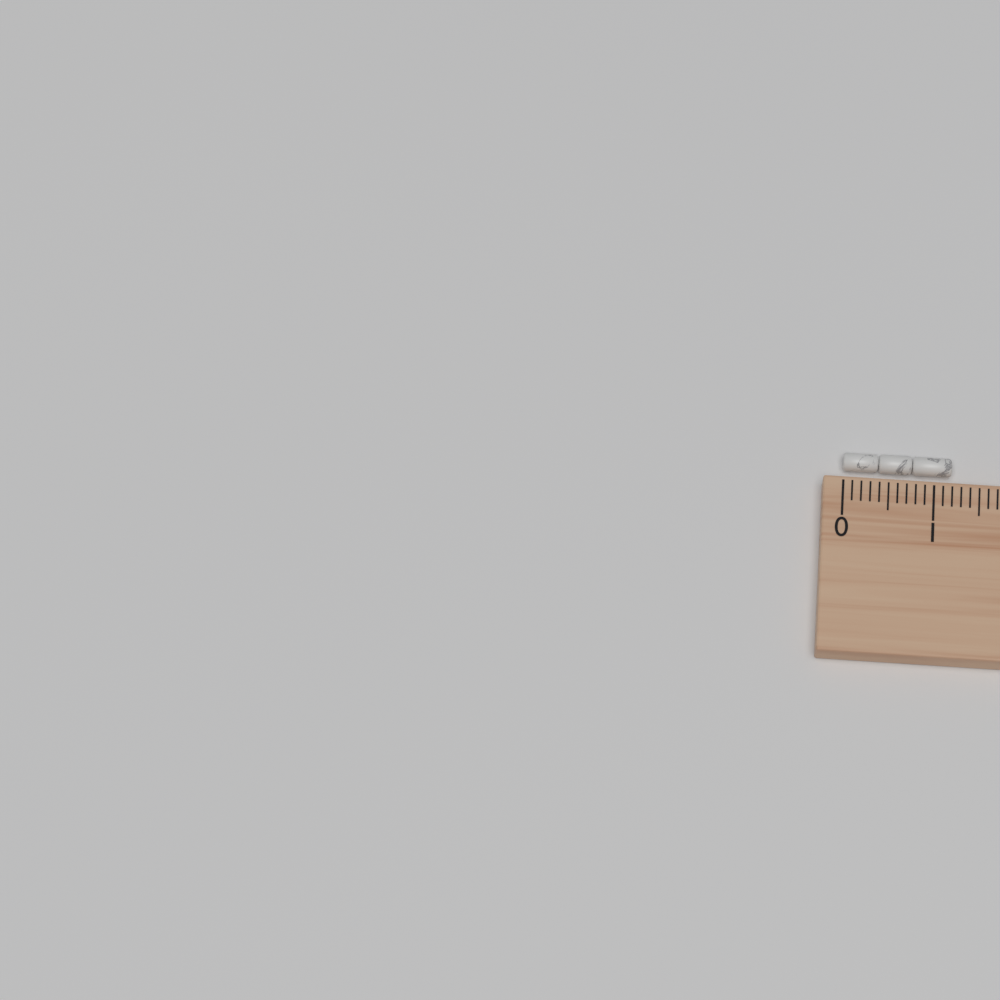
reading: 1.2 cm
